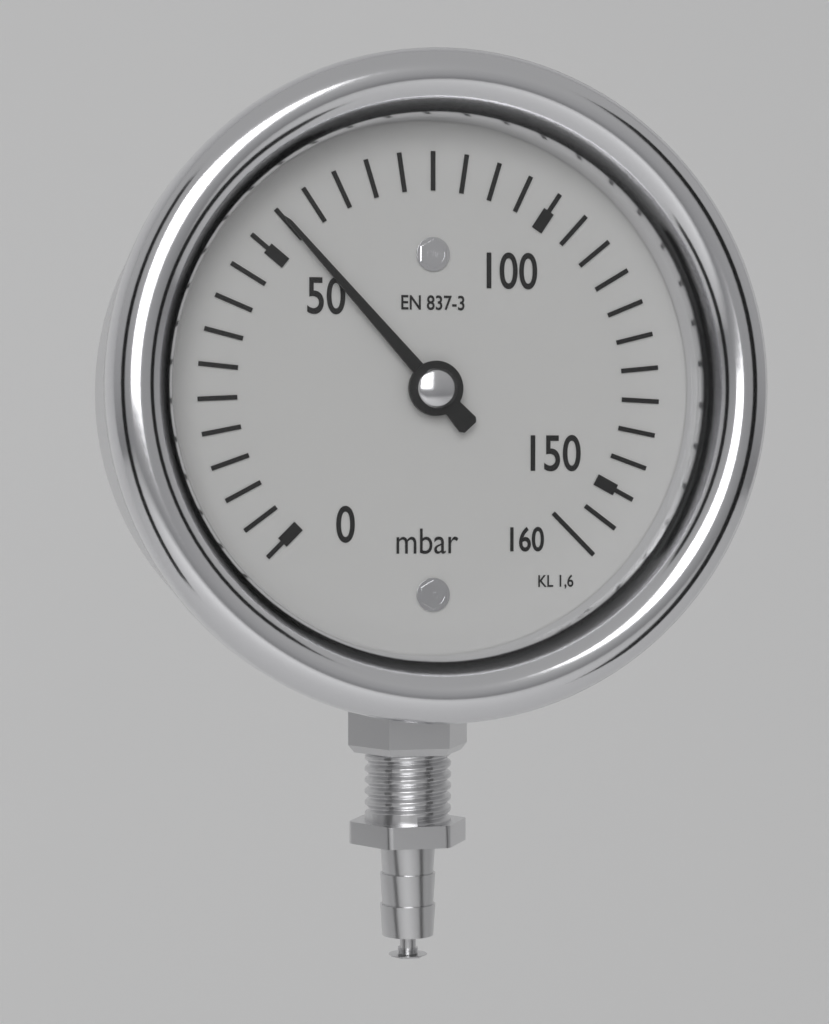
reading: 55 mbar
